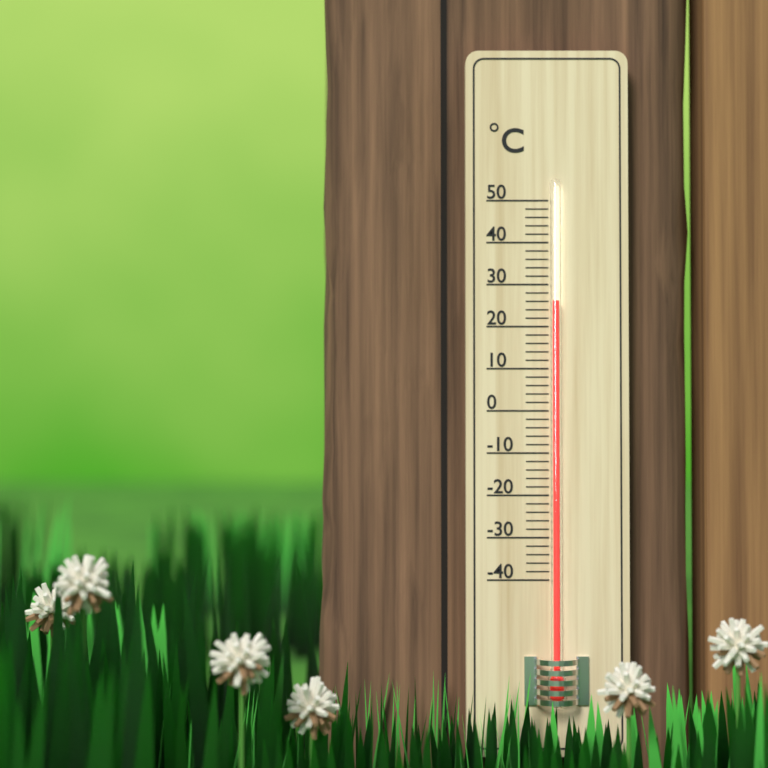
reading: 26 °C
